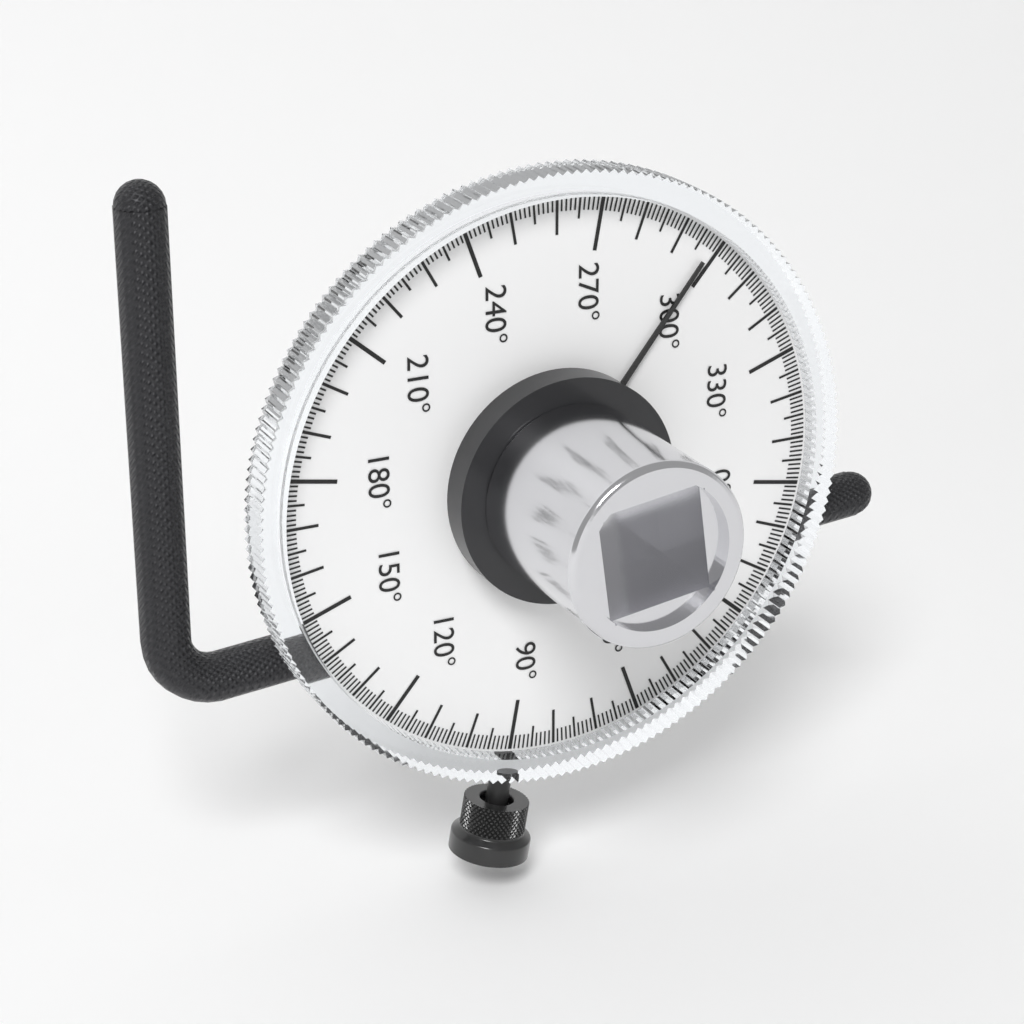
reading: 298 °
